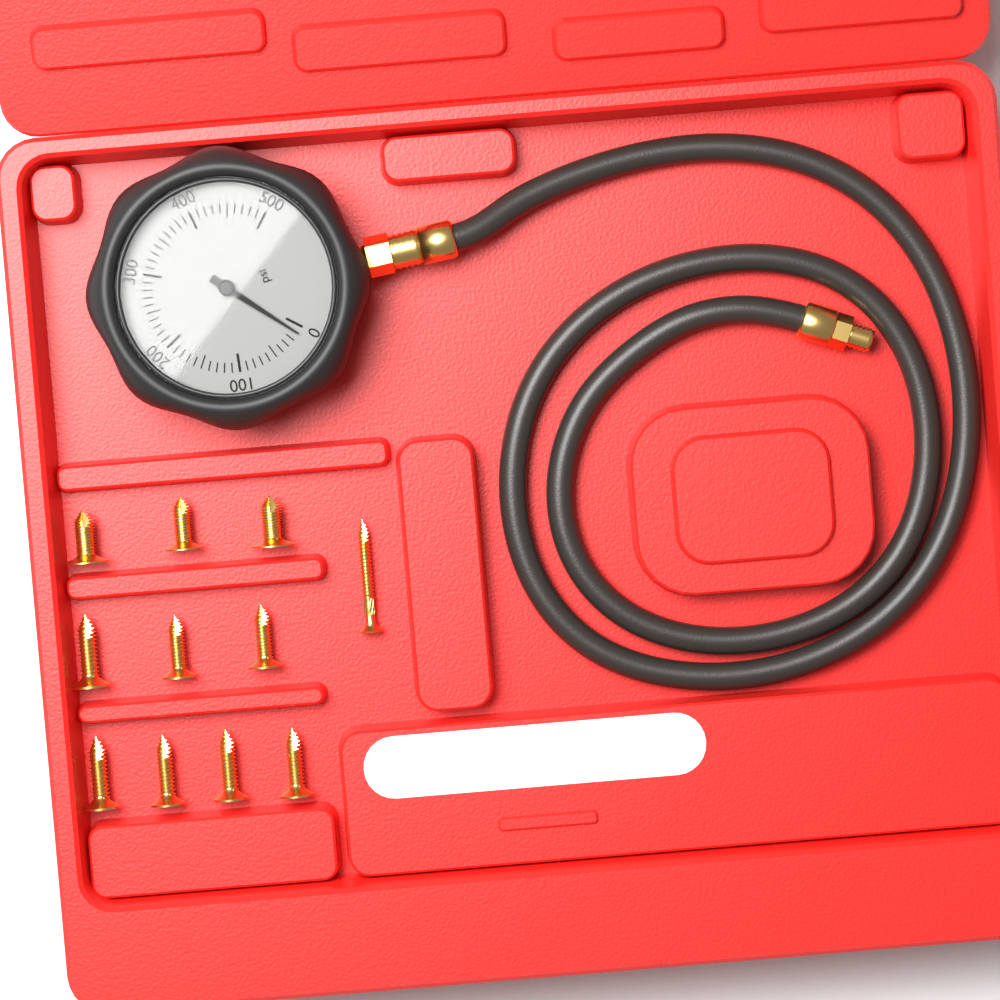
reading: 10 psi
